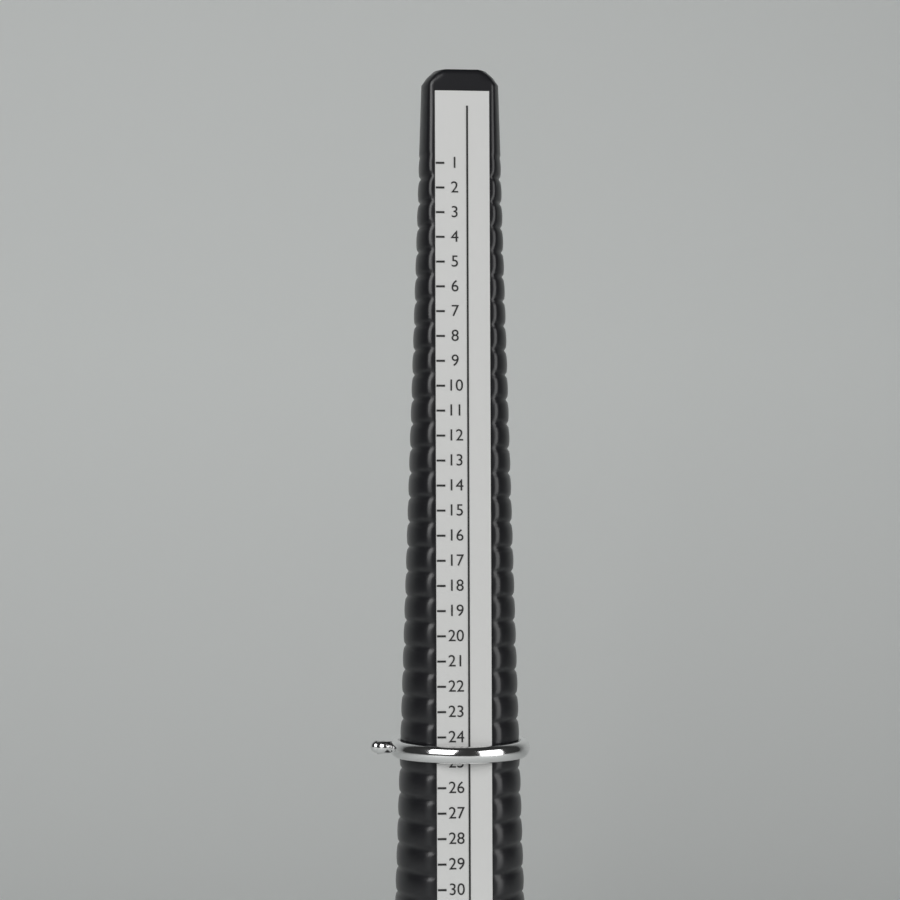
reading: 25 (no unit)
